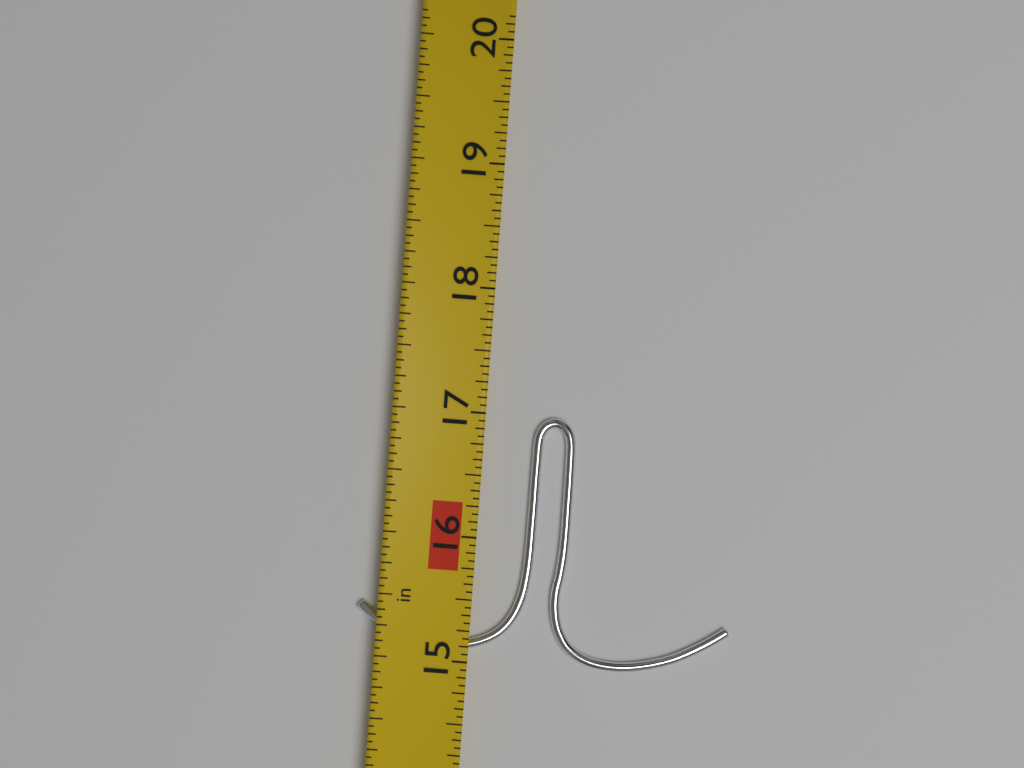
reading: 17.0000 in
